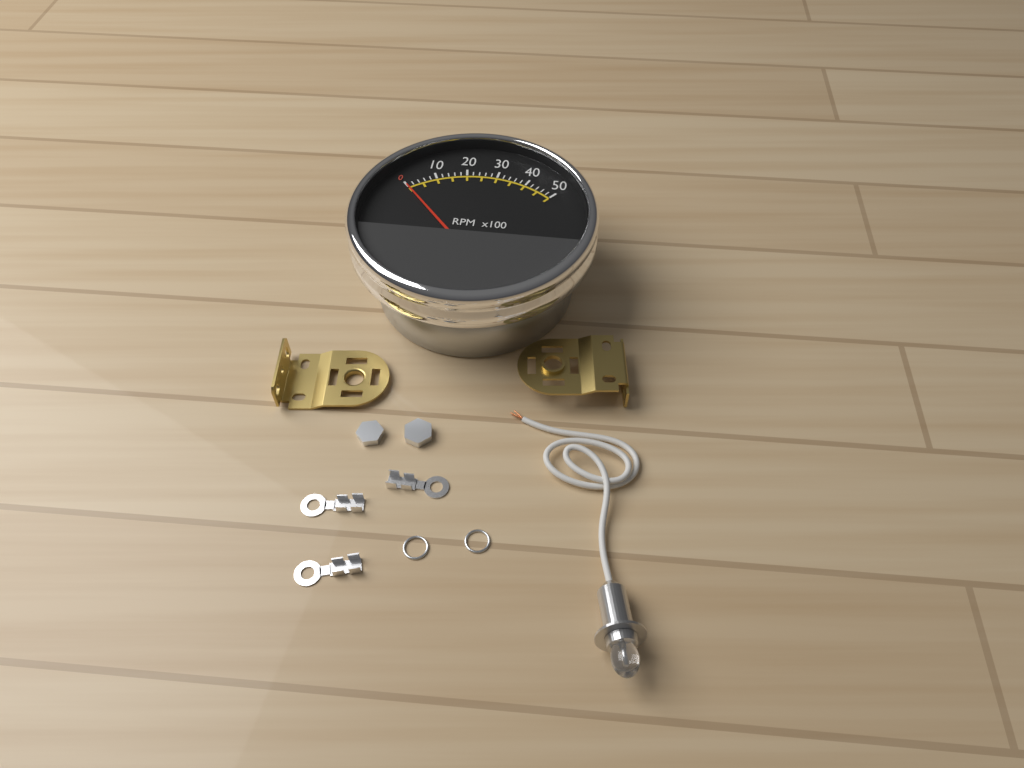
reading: 0 RPM
